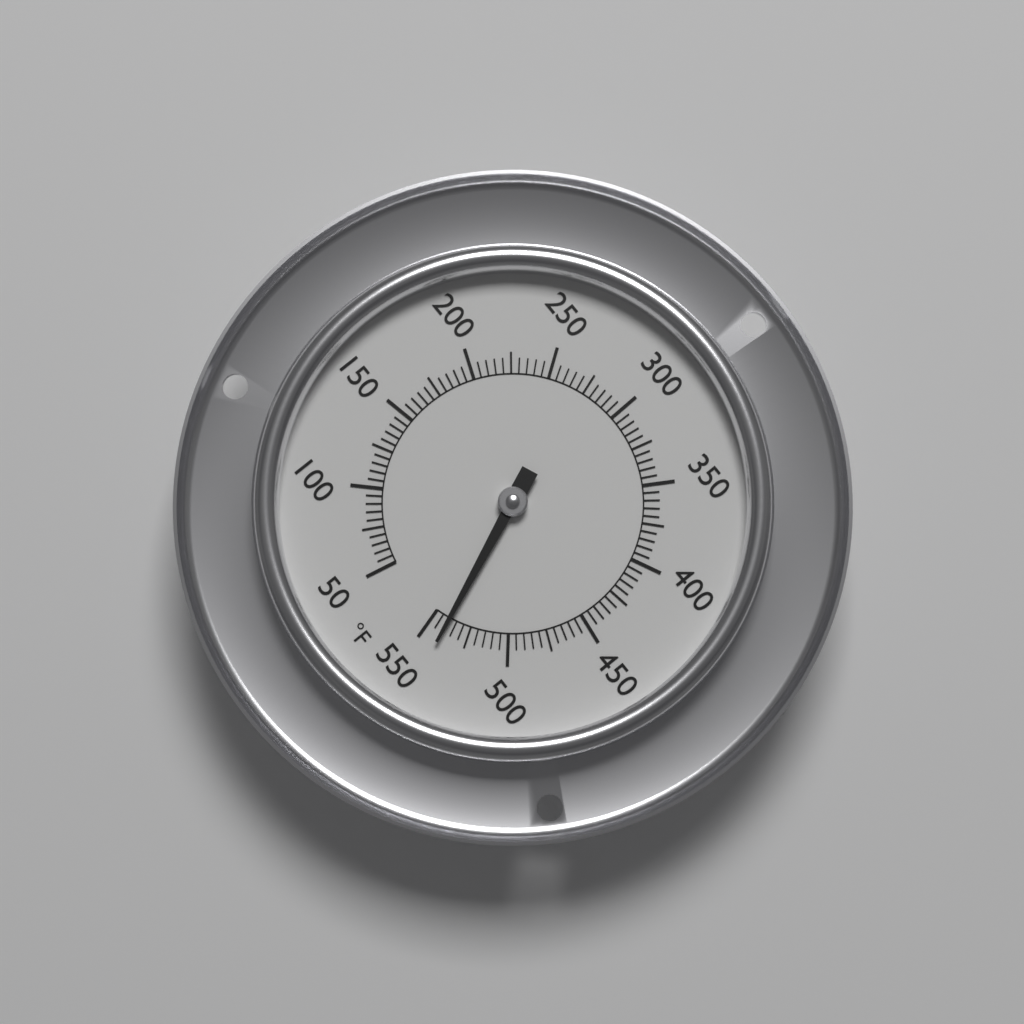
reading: 540 °F
